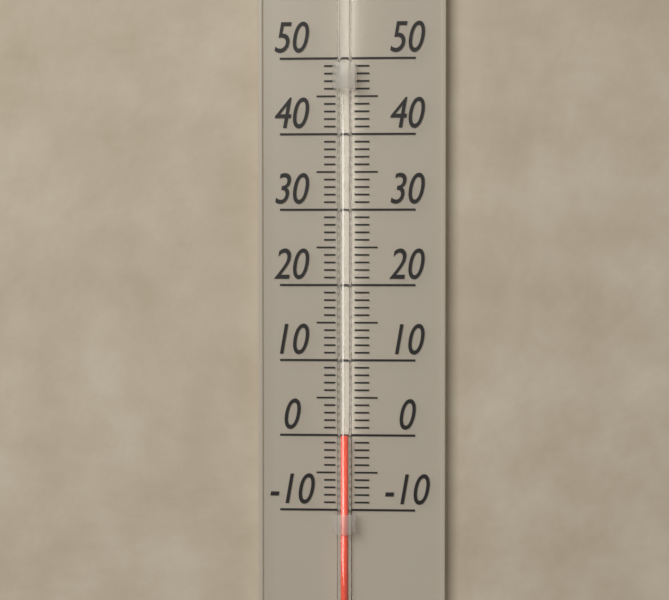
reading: 0 (no unit)
